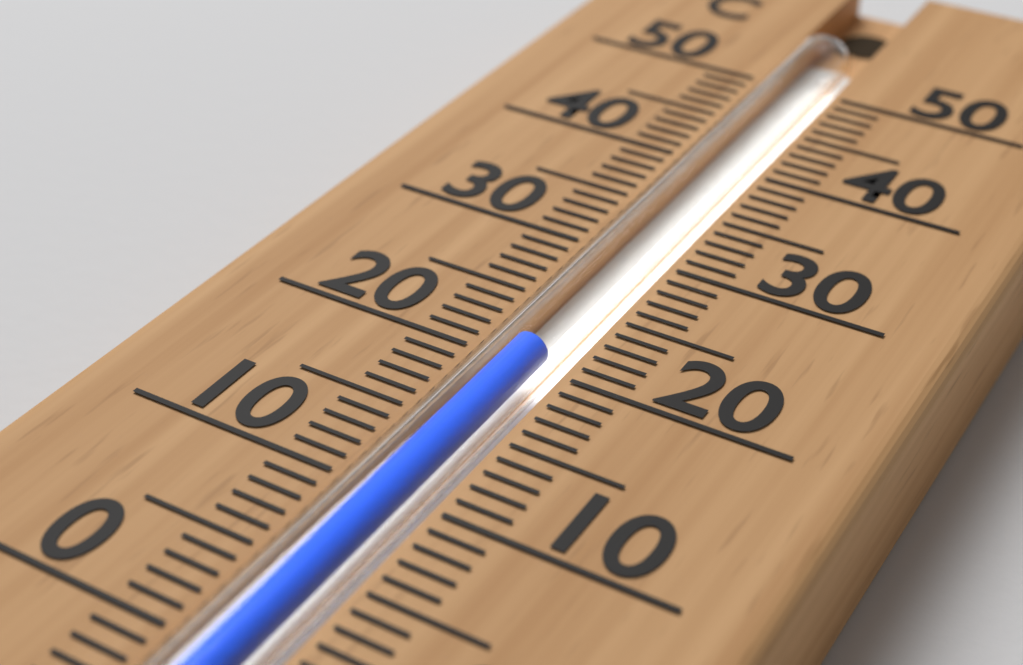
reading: 21 °C
